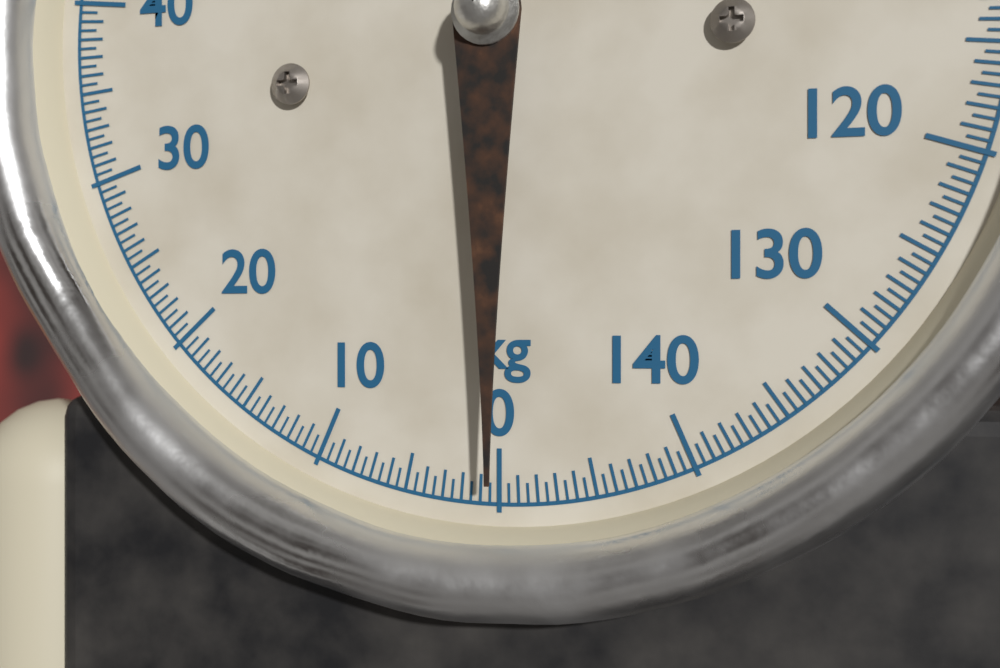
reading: 0.0 kg
